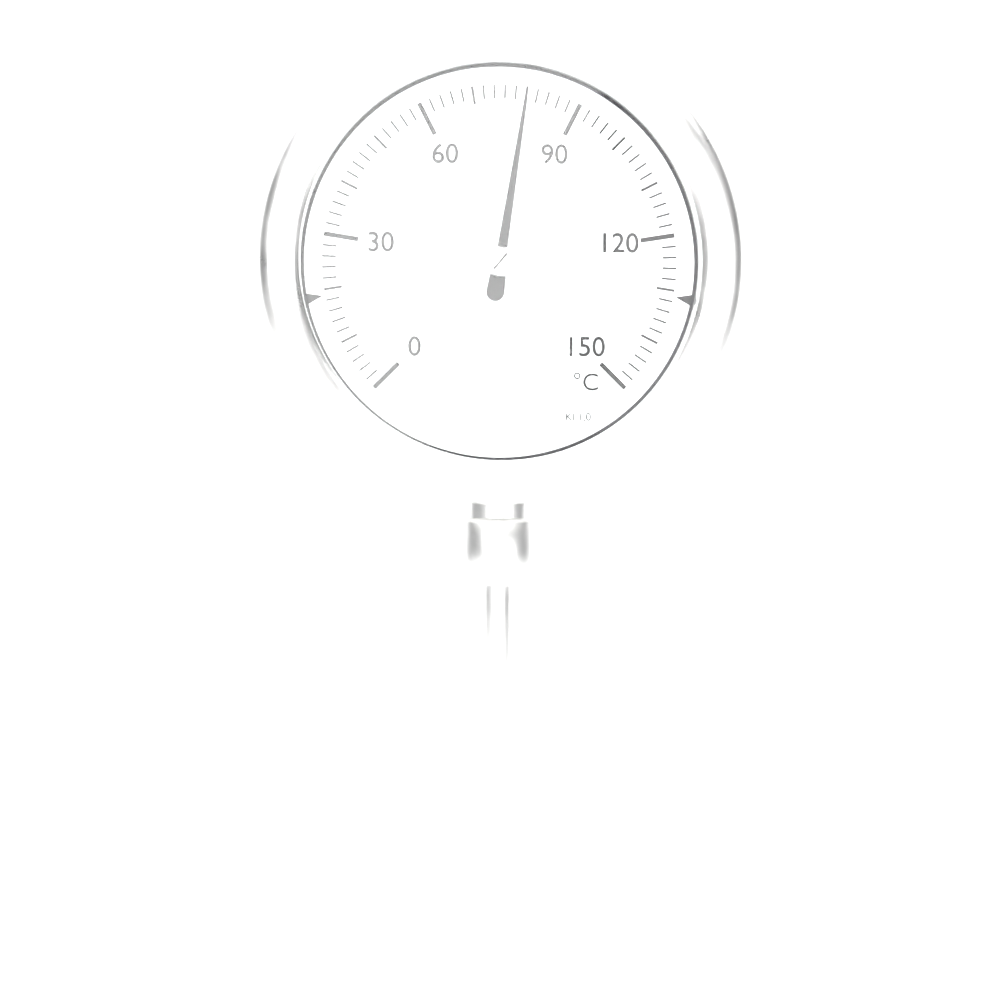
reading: 80 °C
